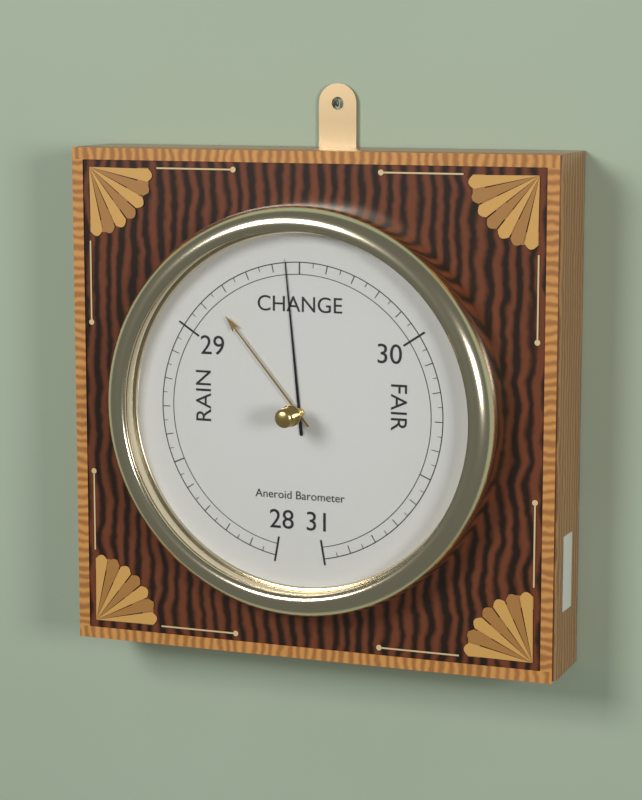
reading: 29.45 inHg
